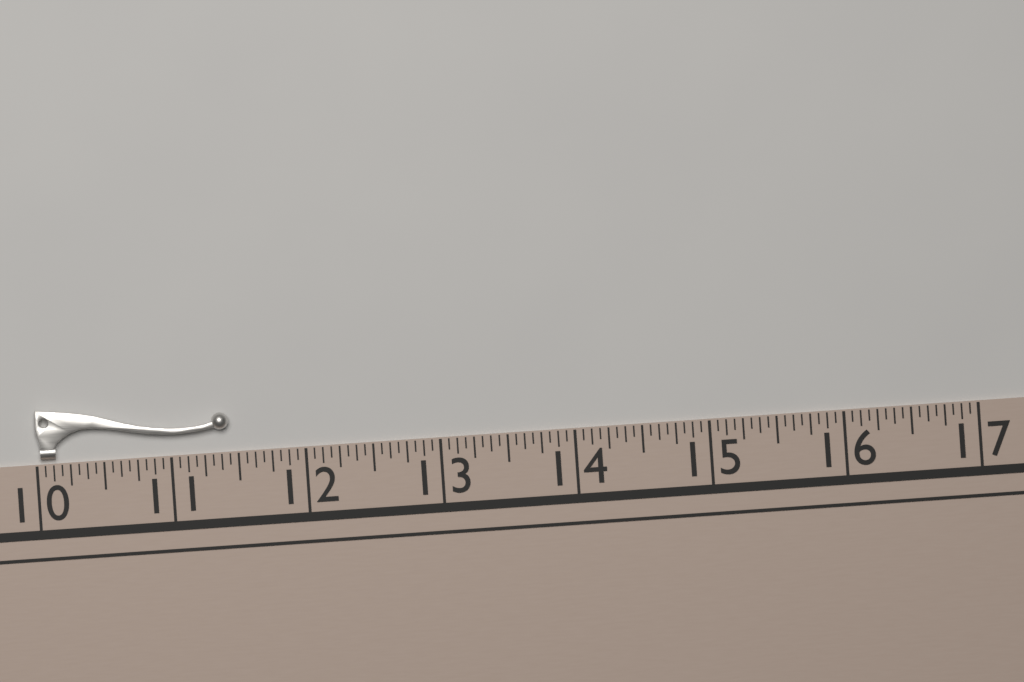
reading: 11.4375 (no unit)
